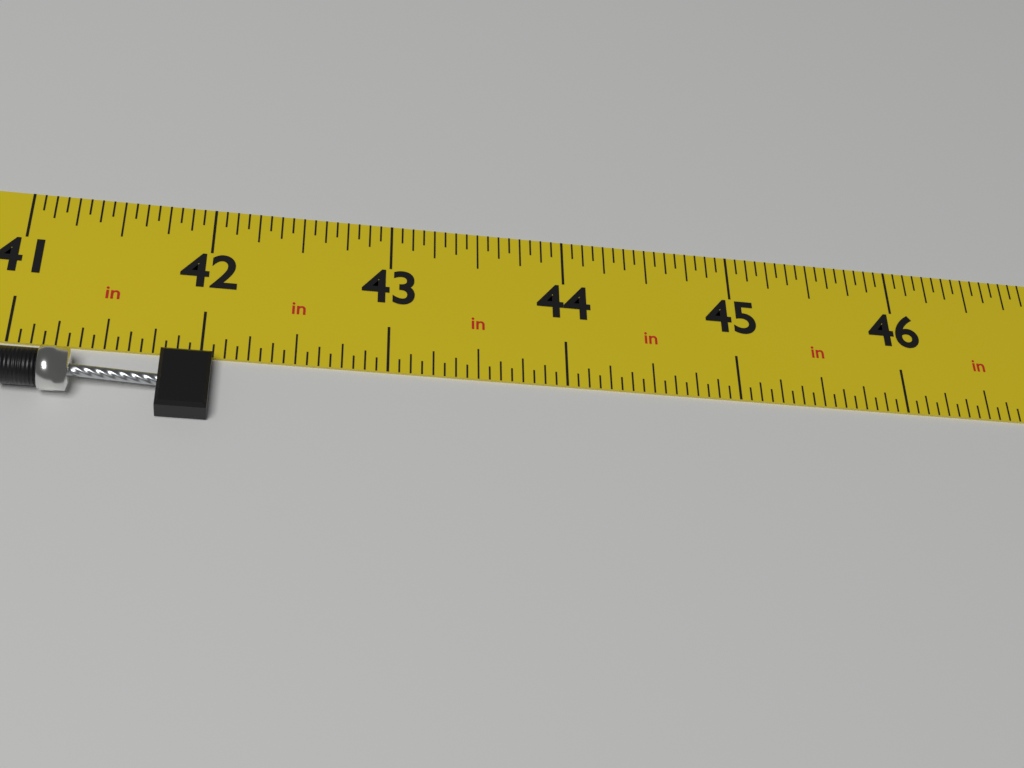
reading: 42.0625 in
